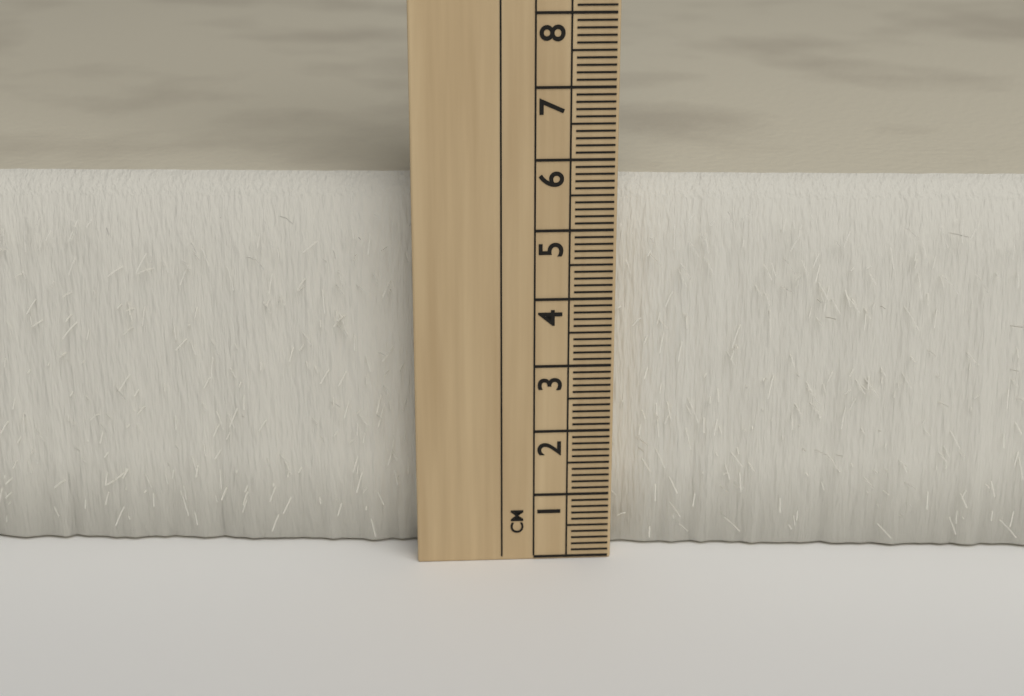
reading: 5.6 cm
